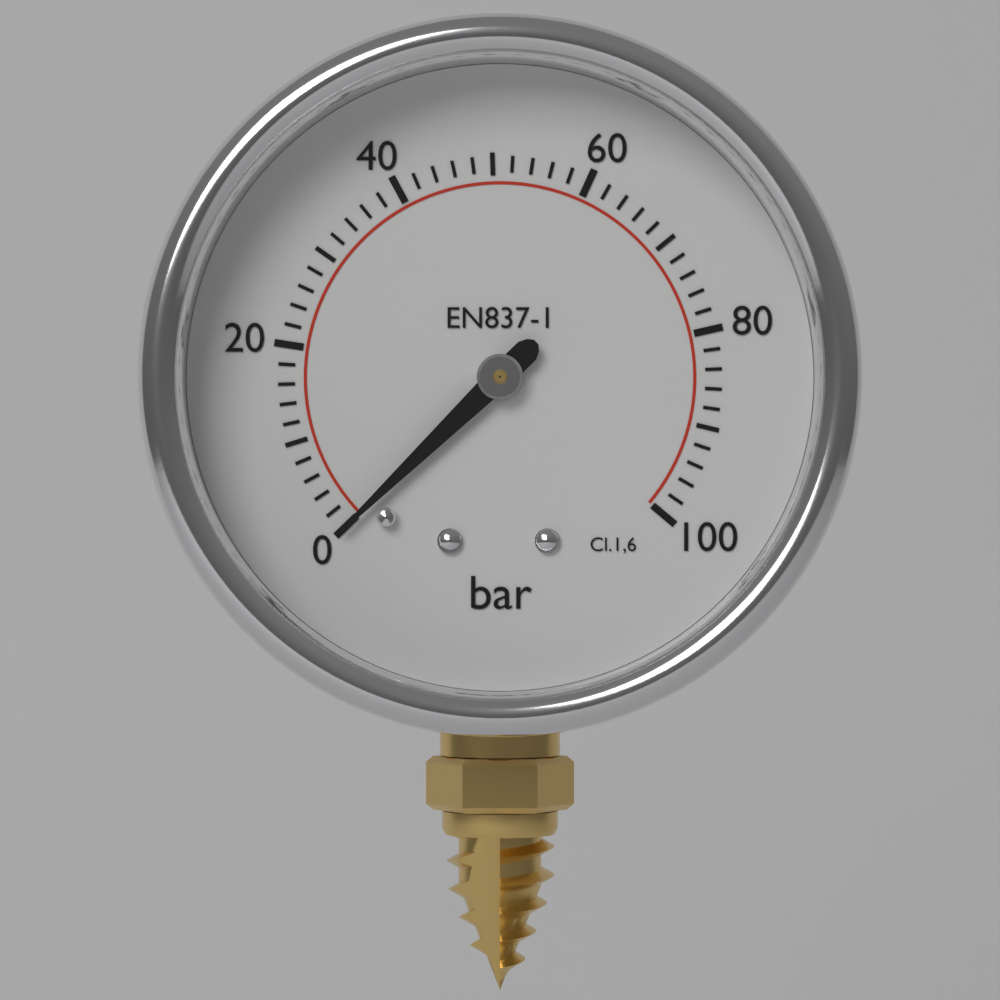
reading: 0 bar
